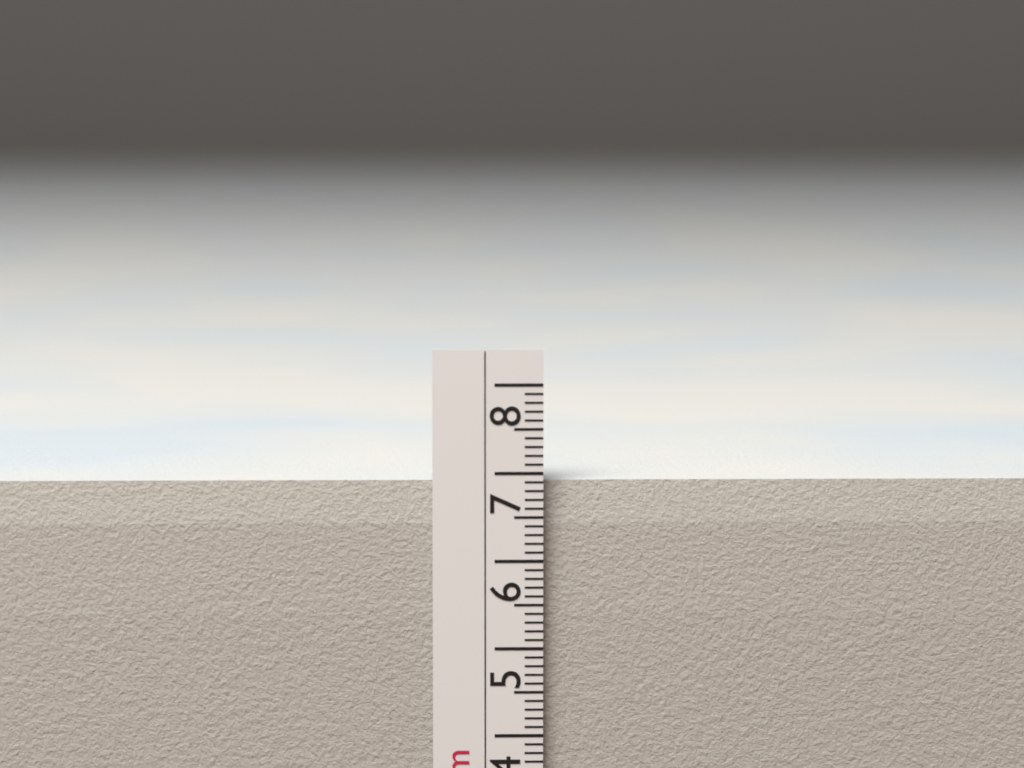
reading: 6.9 cm
